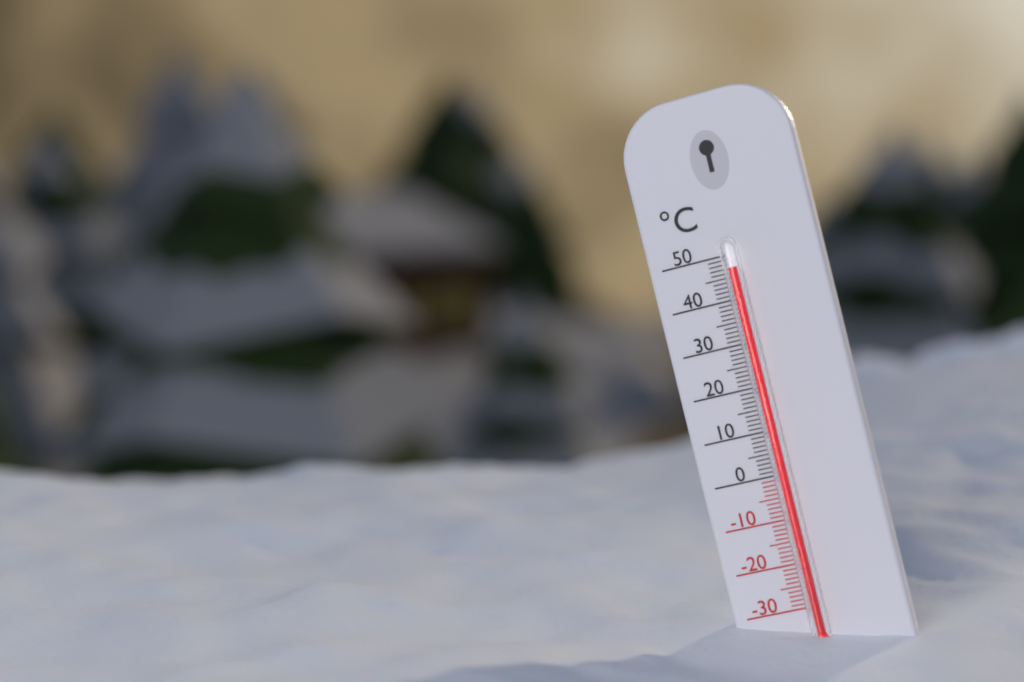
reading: 47 °C
